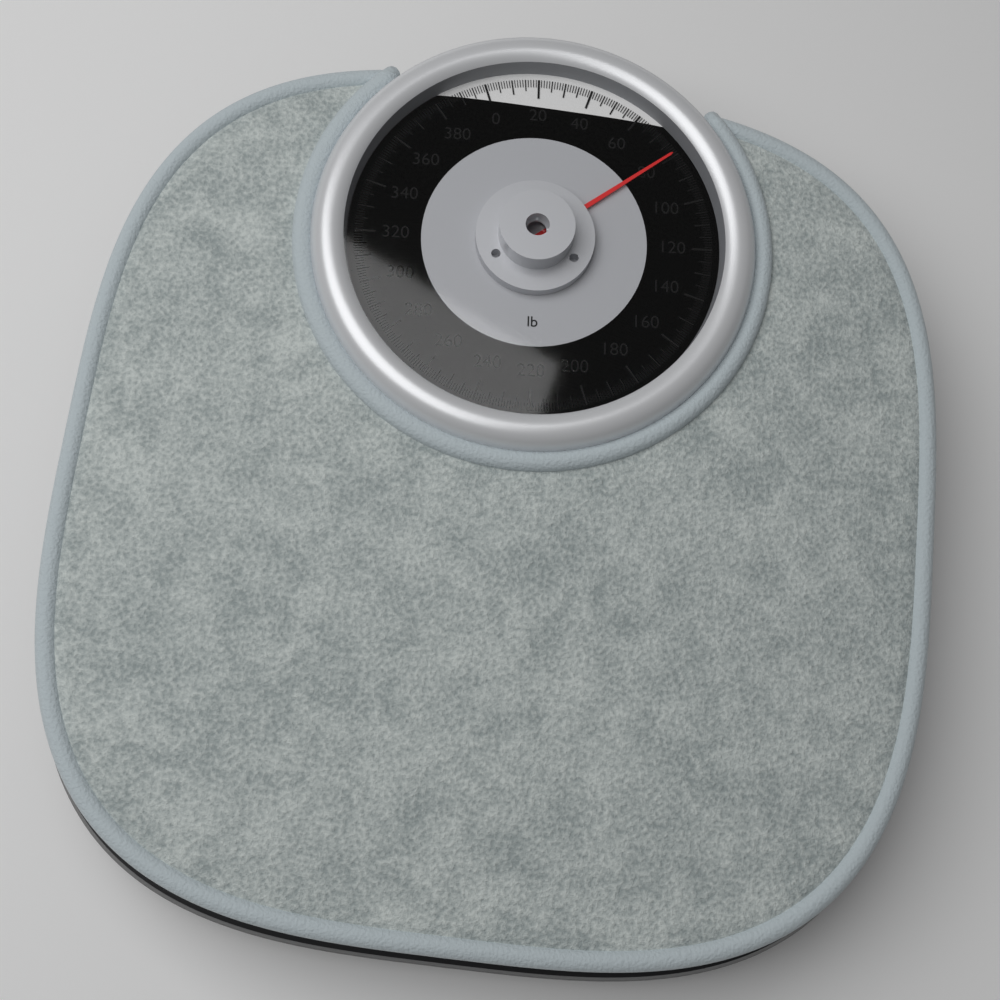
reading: 79 lb
